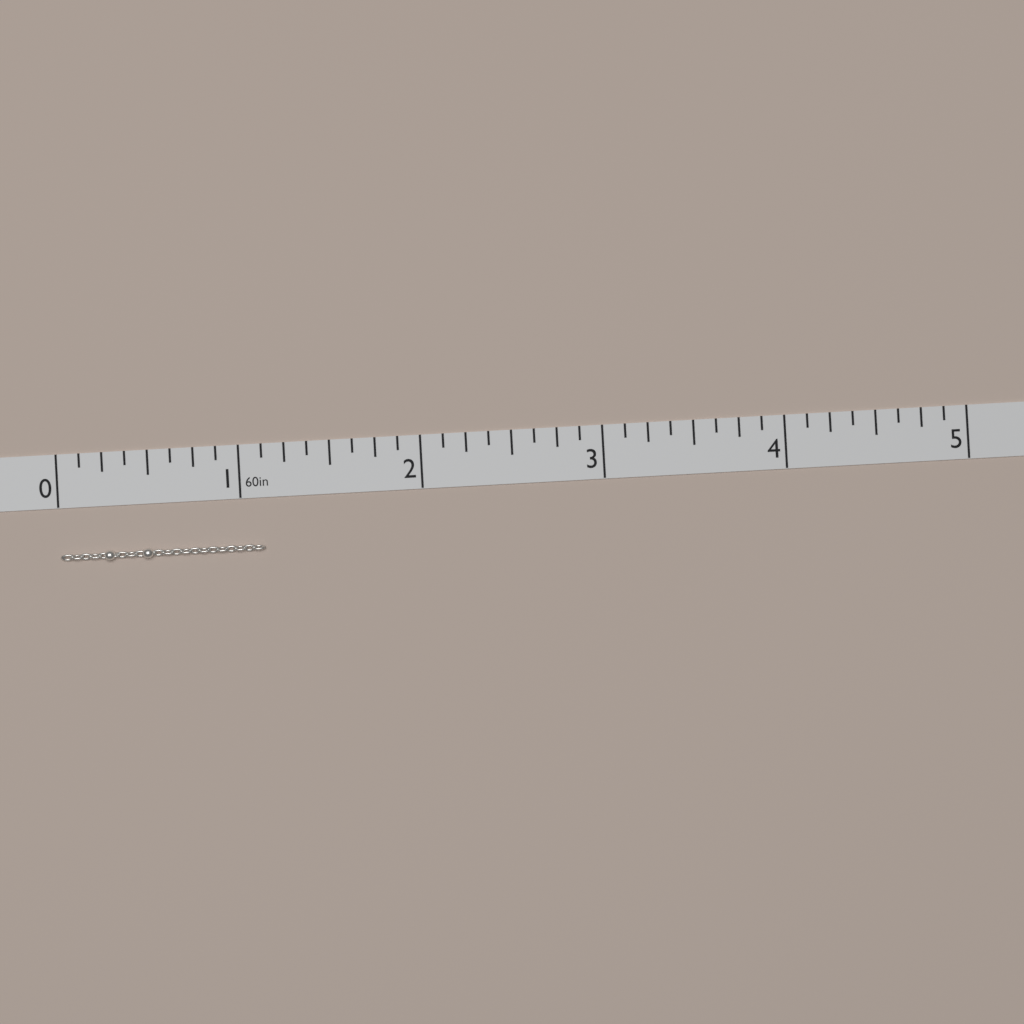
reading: 1.125 in
